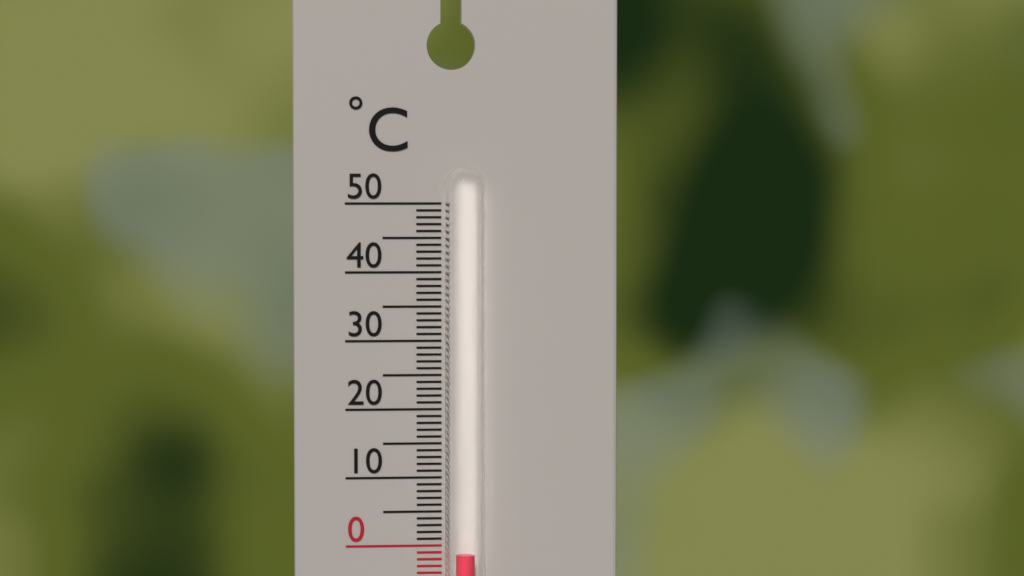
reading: -1 °C
